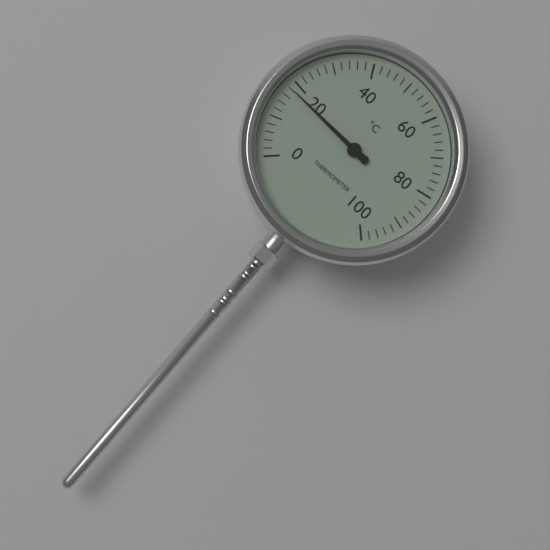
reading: 18 °C
